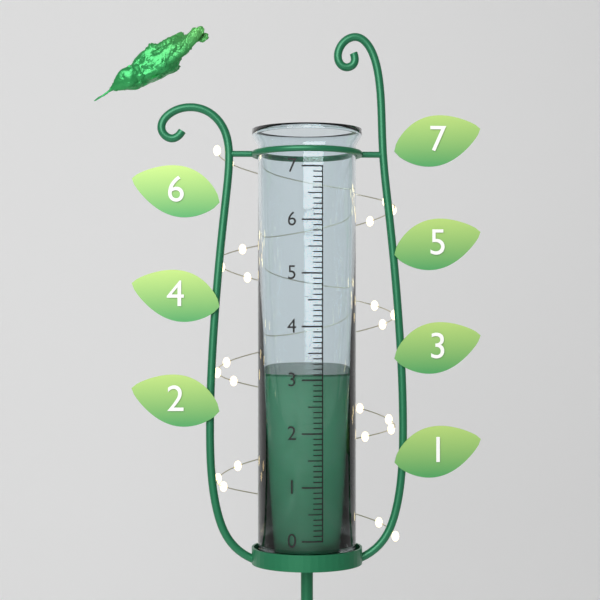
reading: 3.1 (no unit)
